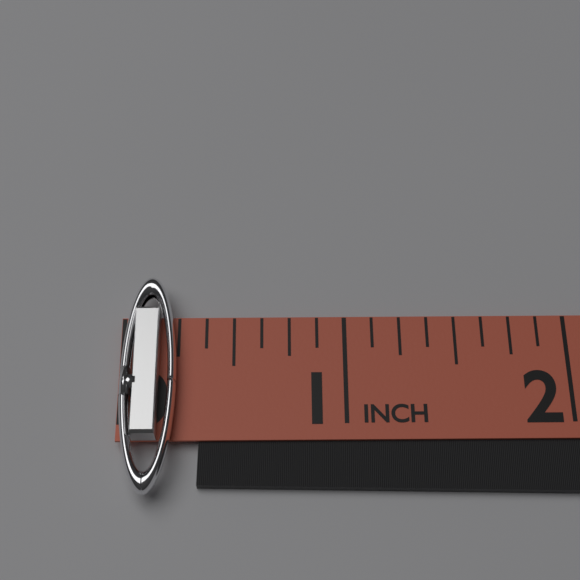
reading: 0.250 in
